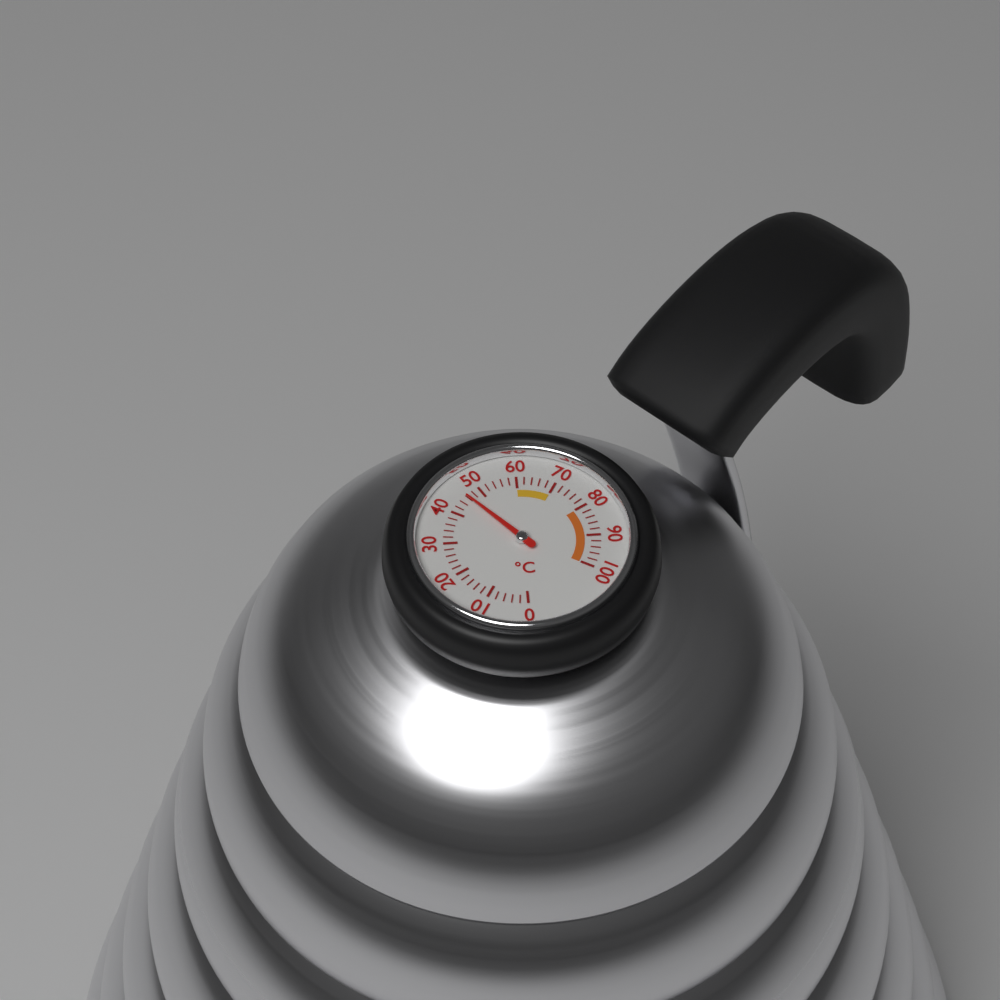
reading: 46 °C
